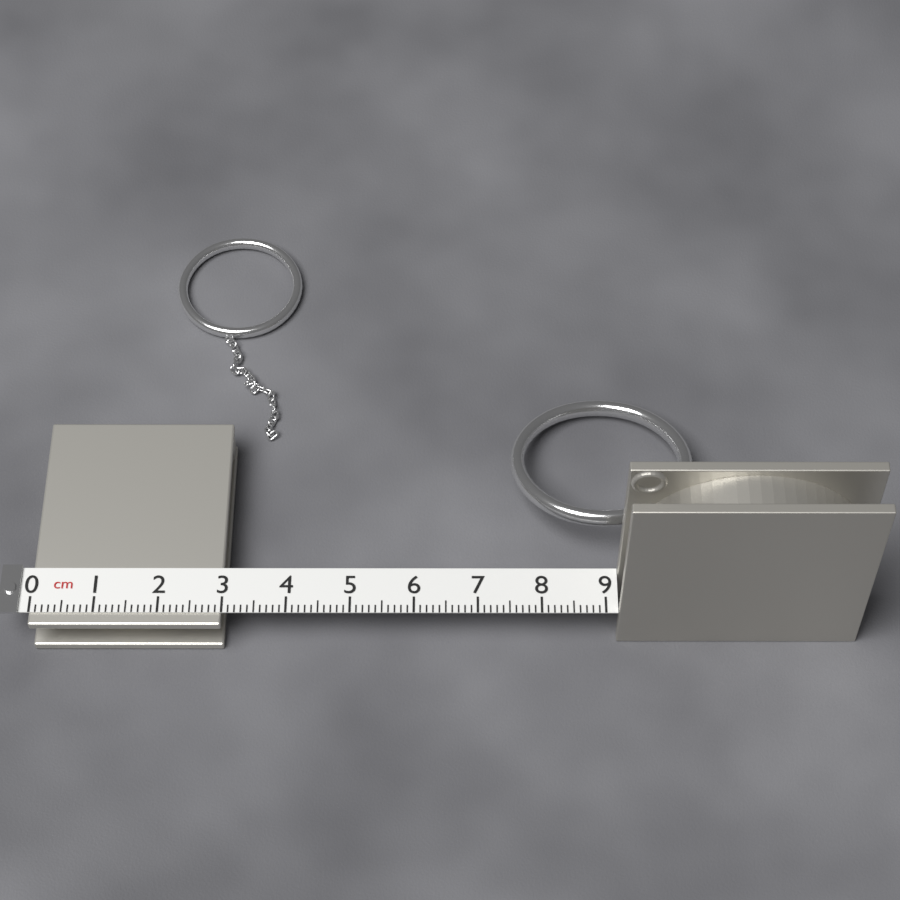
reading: 3.0 cm
